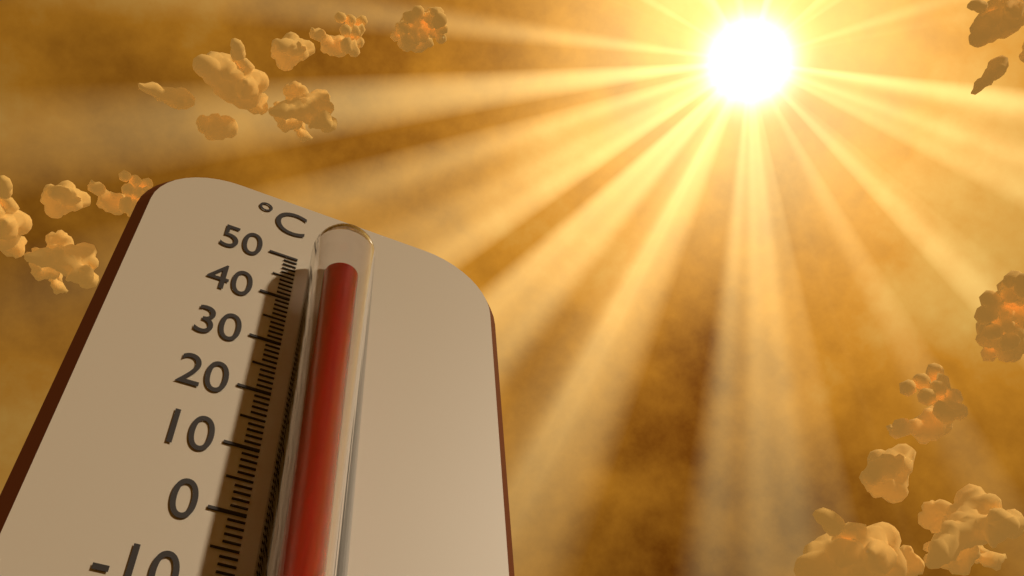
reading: 42 °C
